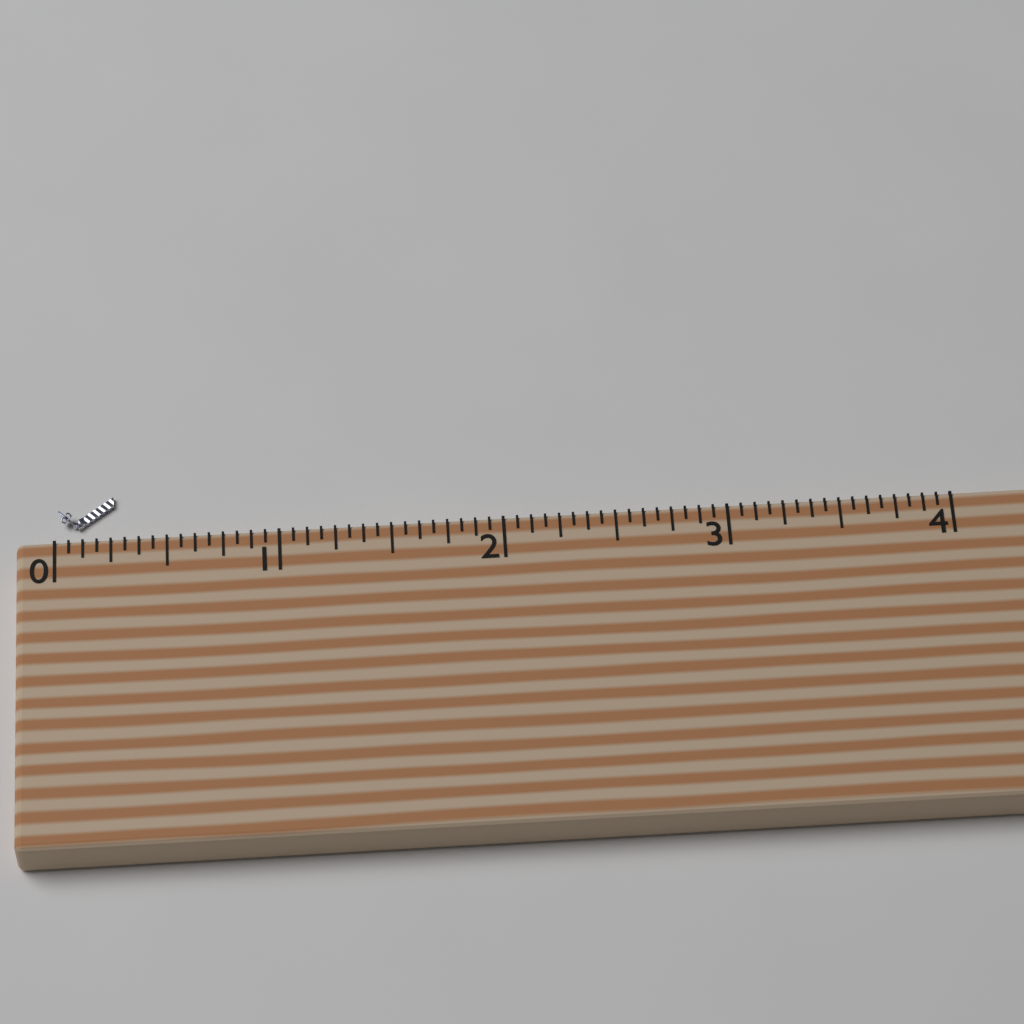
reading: 0.2500 (no unit)
